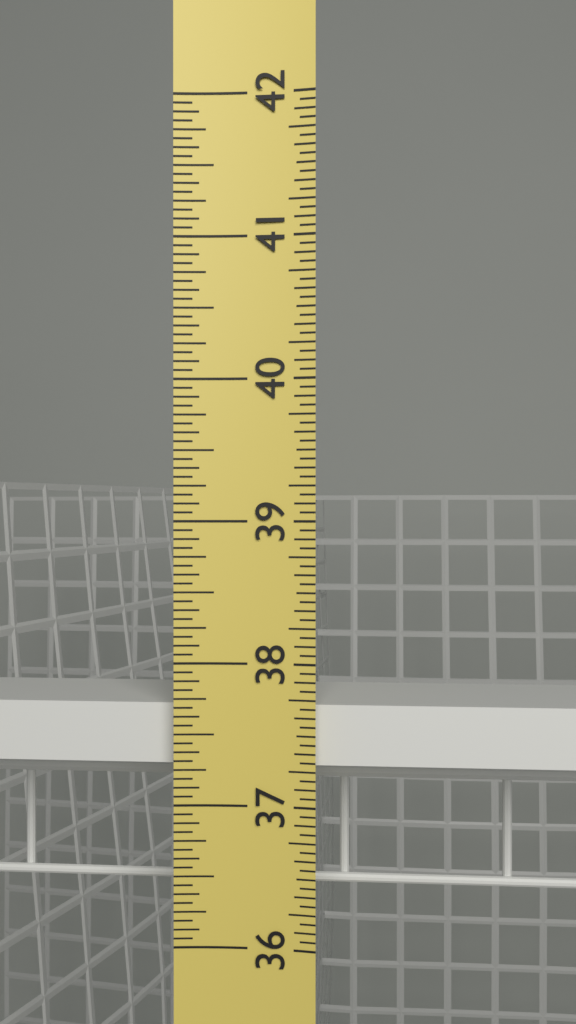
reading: 37.6875 in
